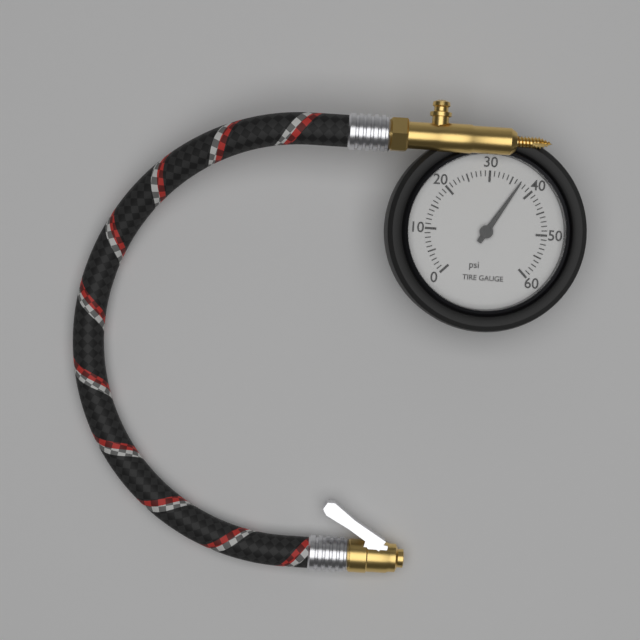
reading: 37 psi
